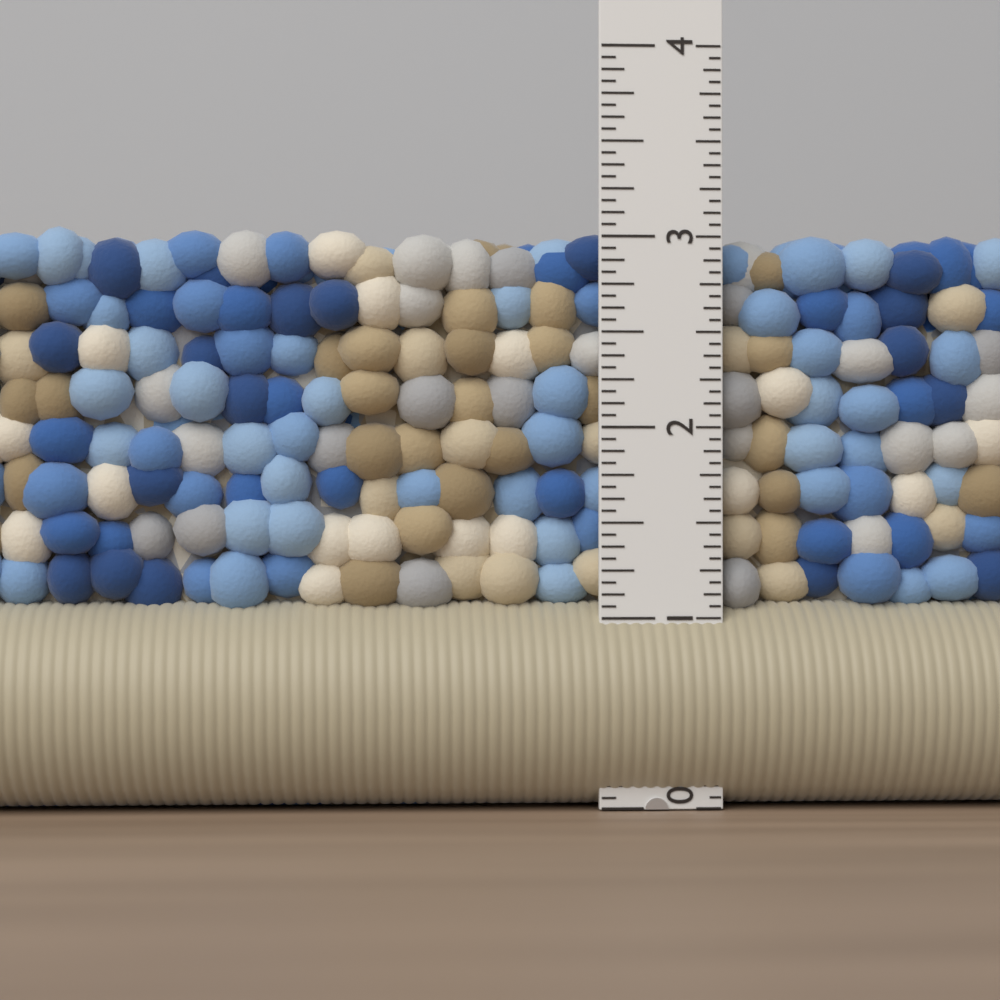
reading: 3.0625 in
